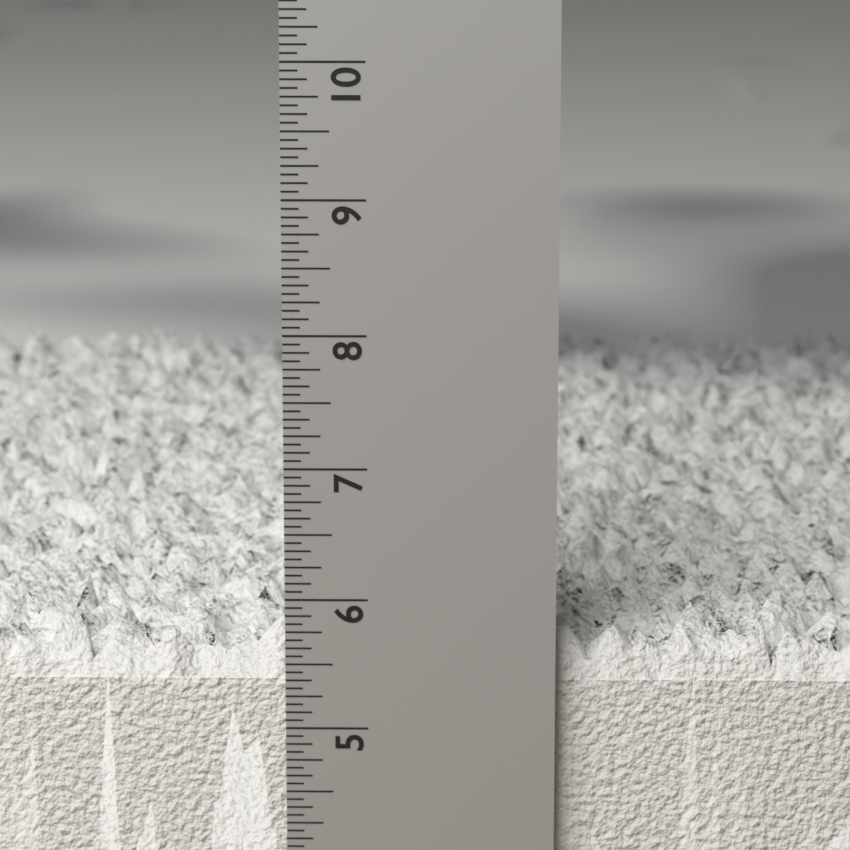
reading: 5.9375 in
